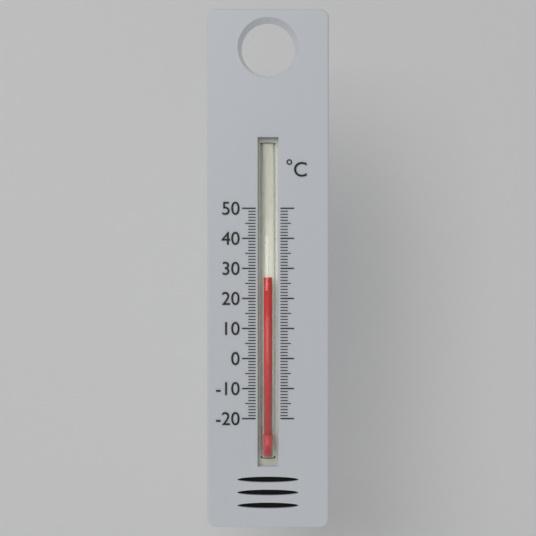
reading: 27 °C
